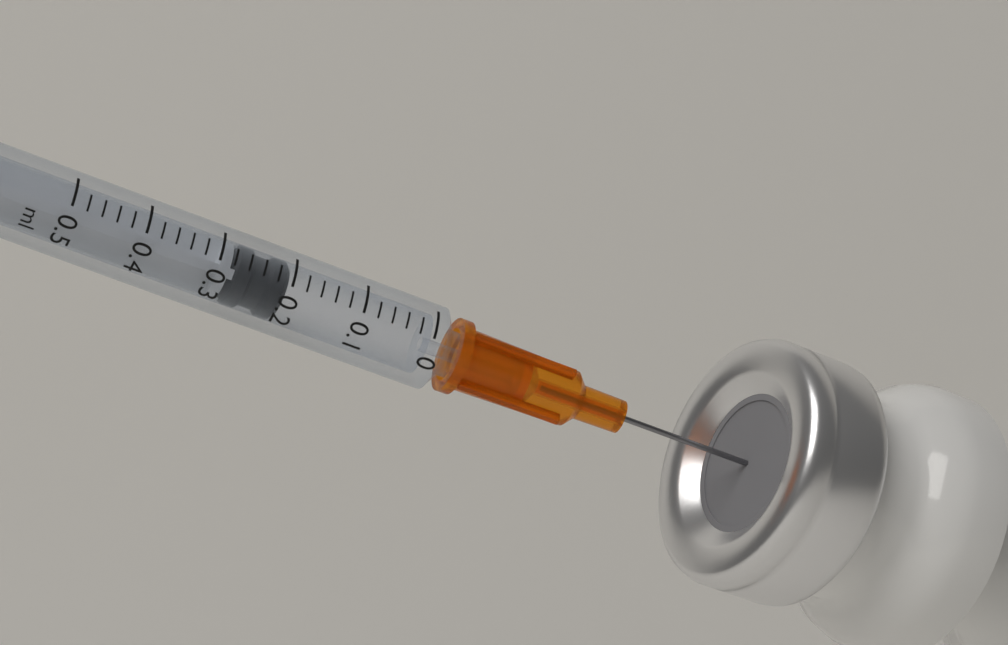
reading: 0.20 ml
